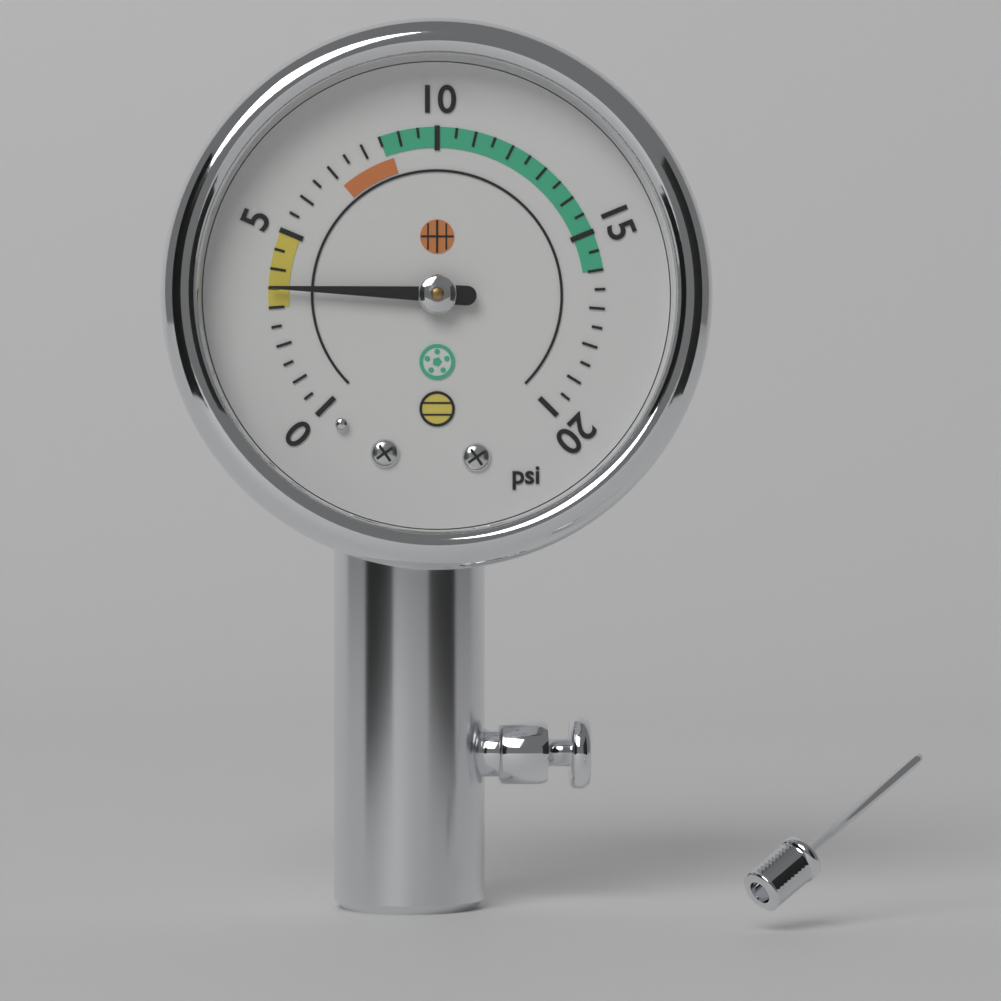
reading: 3.5 psi
